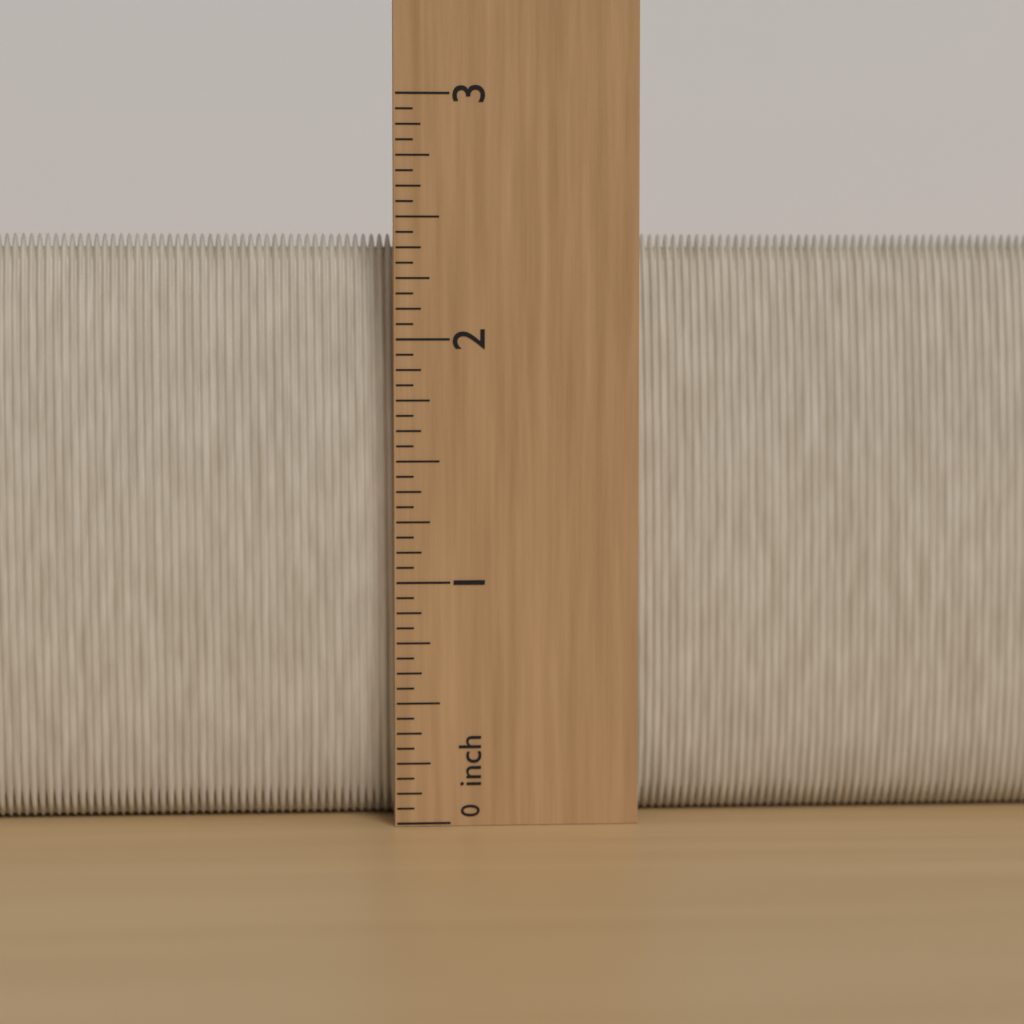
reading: 2.4375 inch
